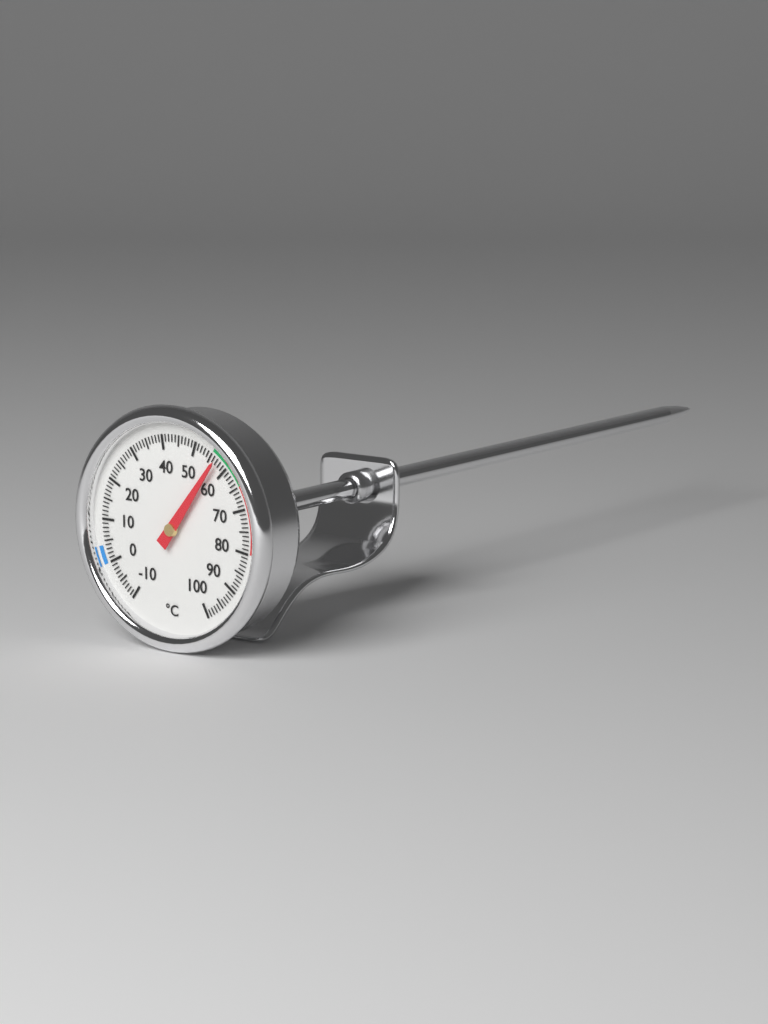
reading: 57 °C
